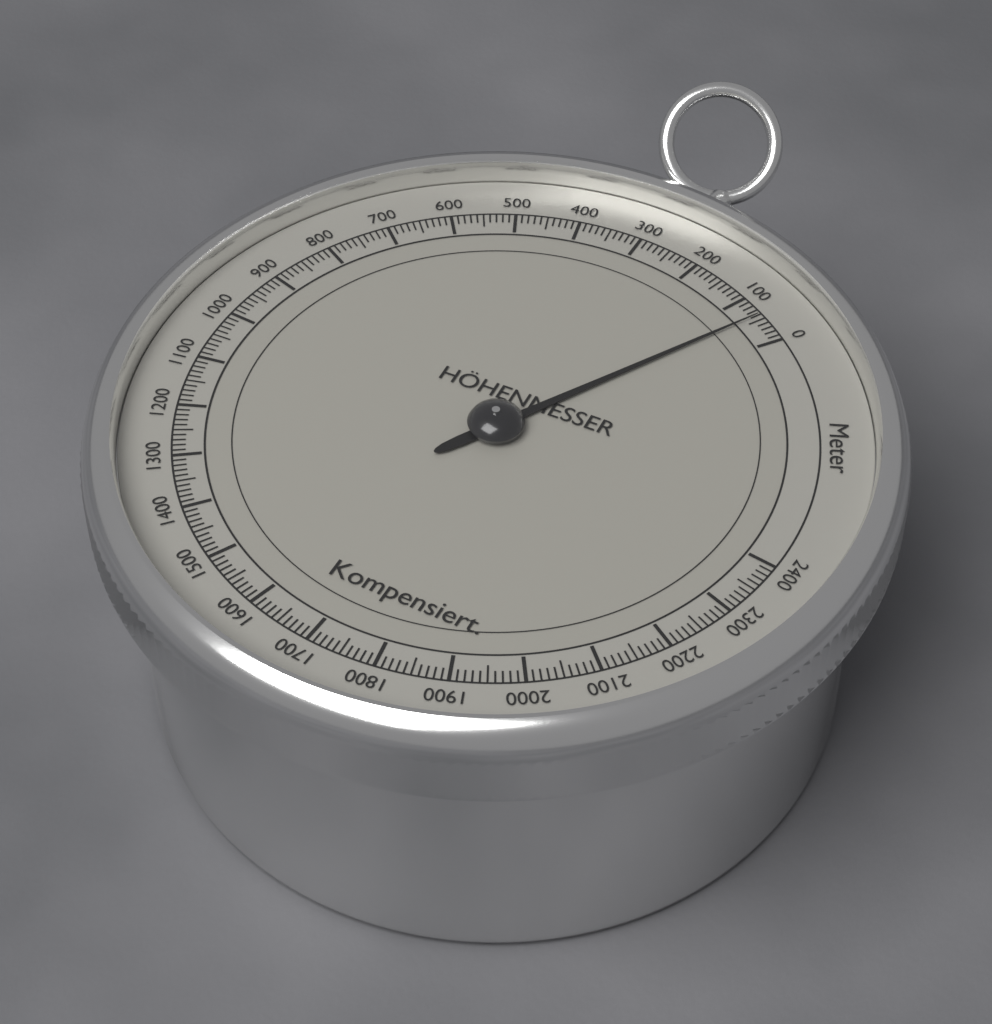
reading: 60 m
